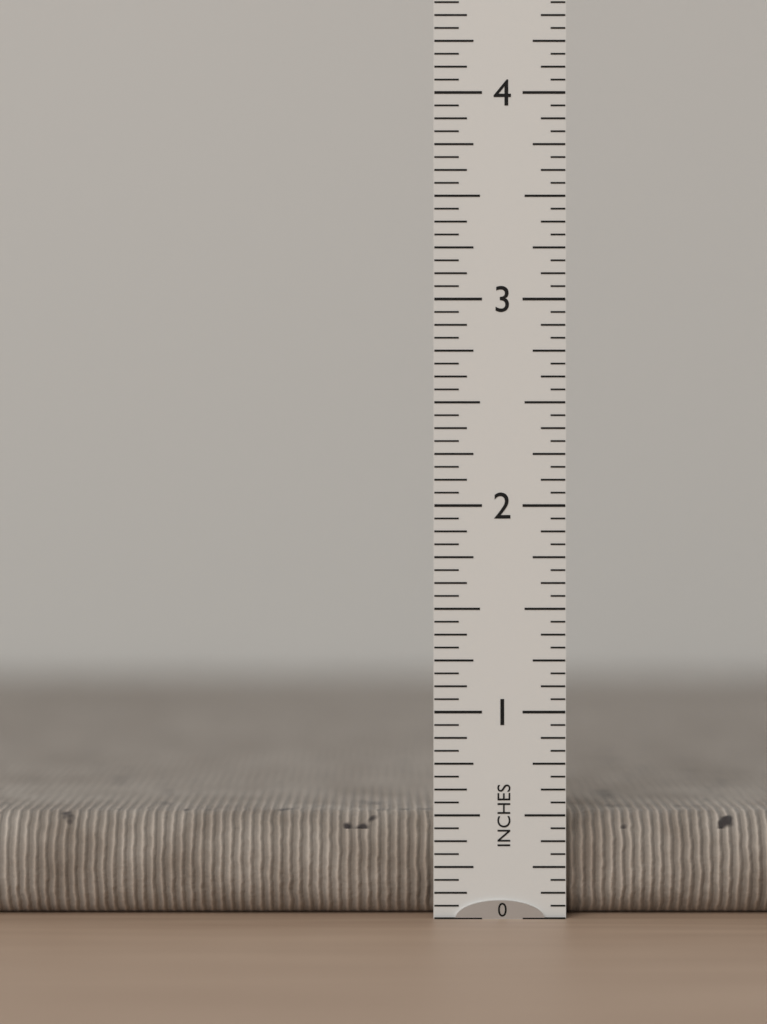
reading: 0.5000 in
